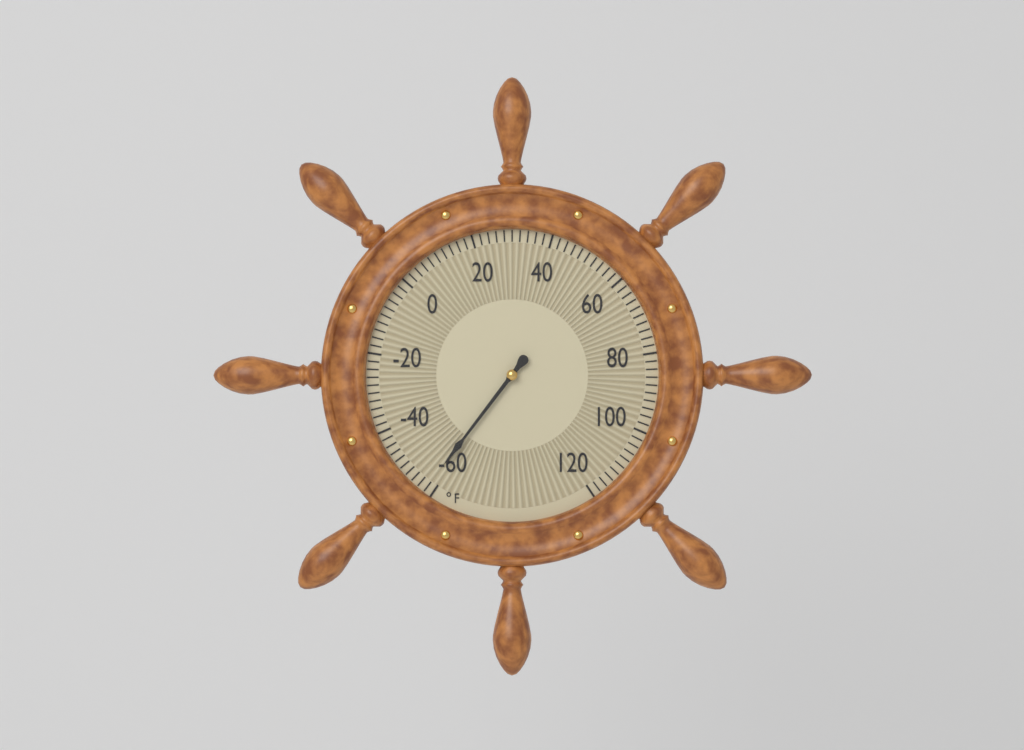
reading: -58 °F
